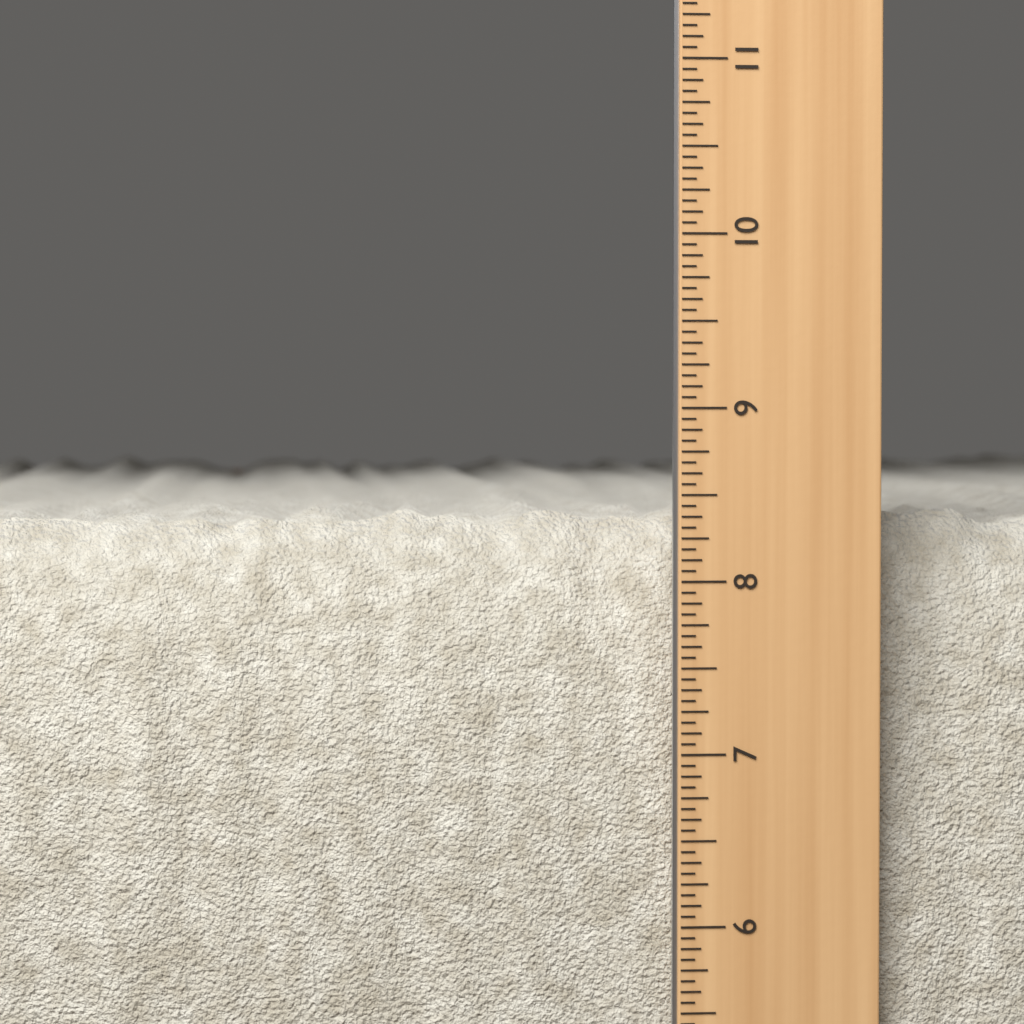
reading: 8.4375 in
